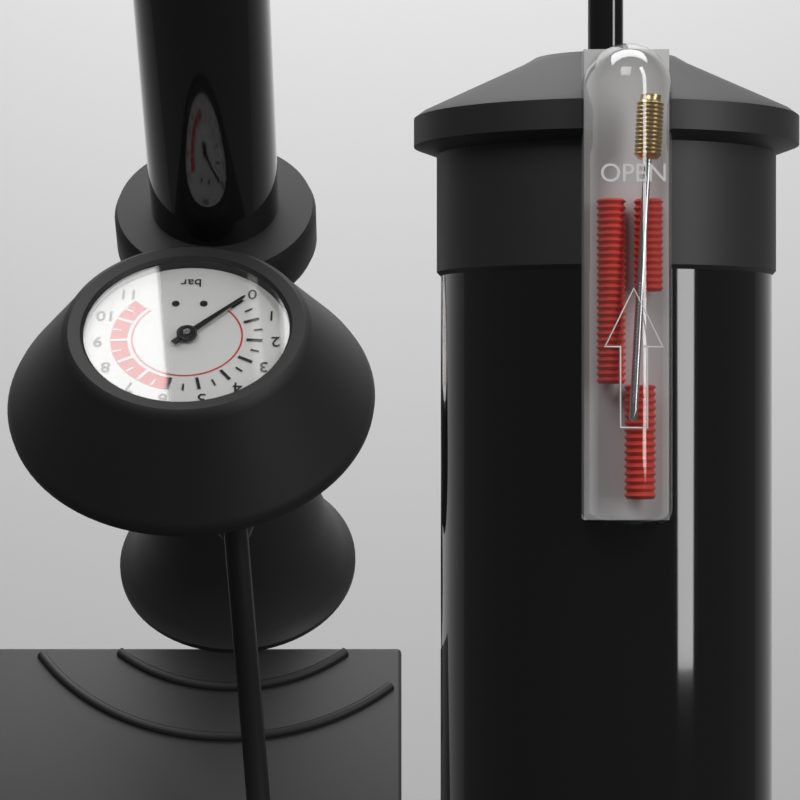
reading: 0.0 bar
